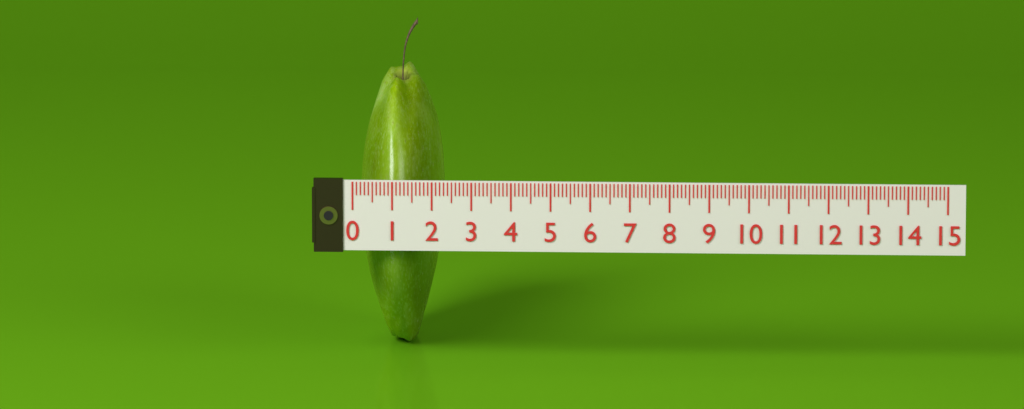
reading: 2.1 (no unit)
